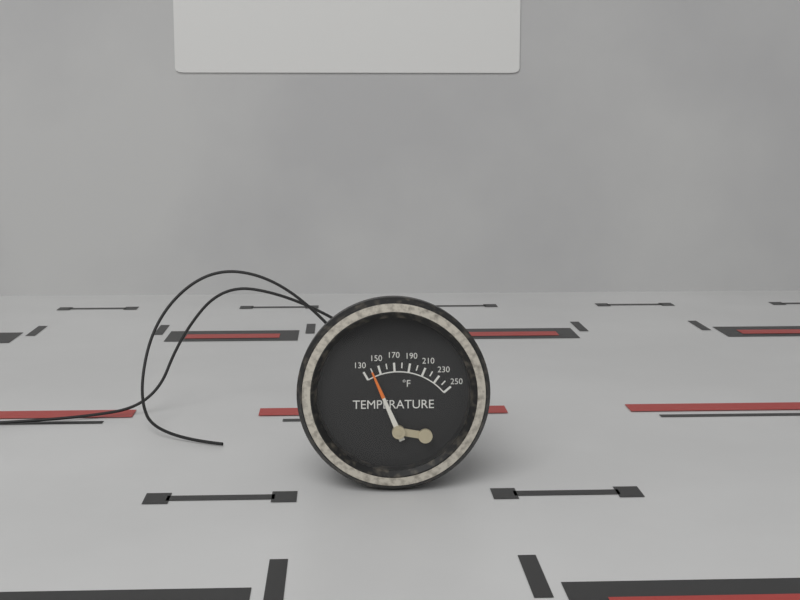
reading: 140 °F
